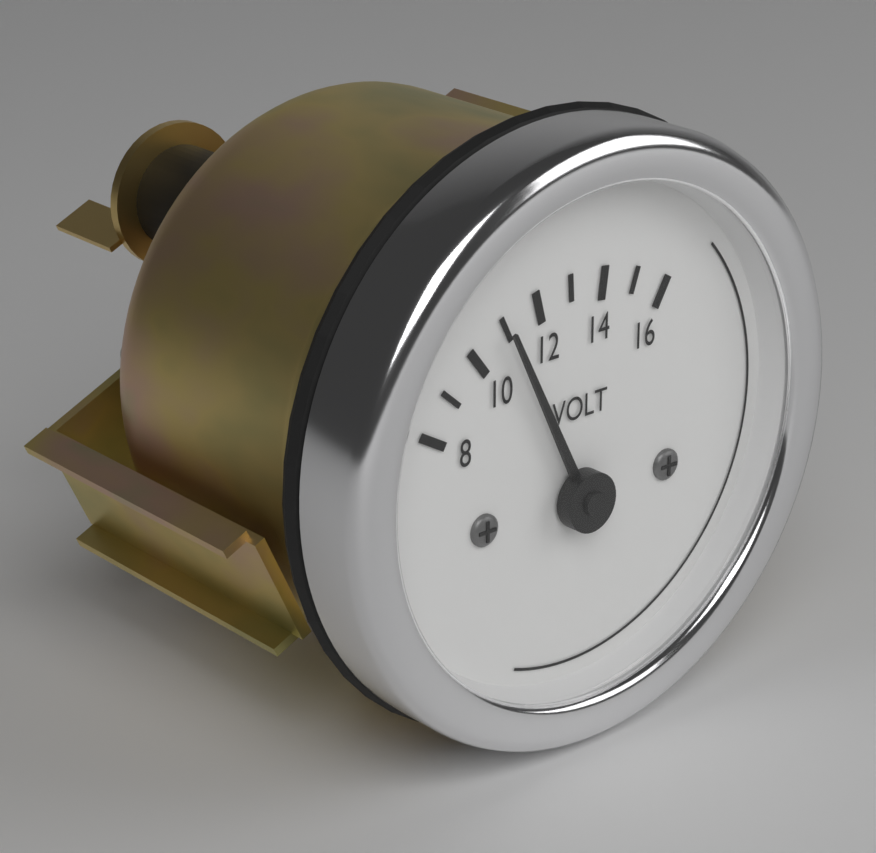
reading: 11 V
